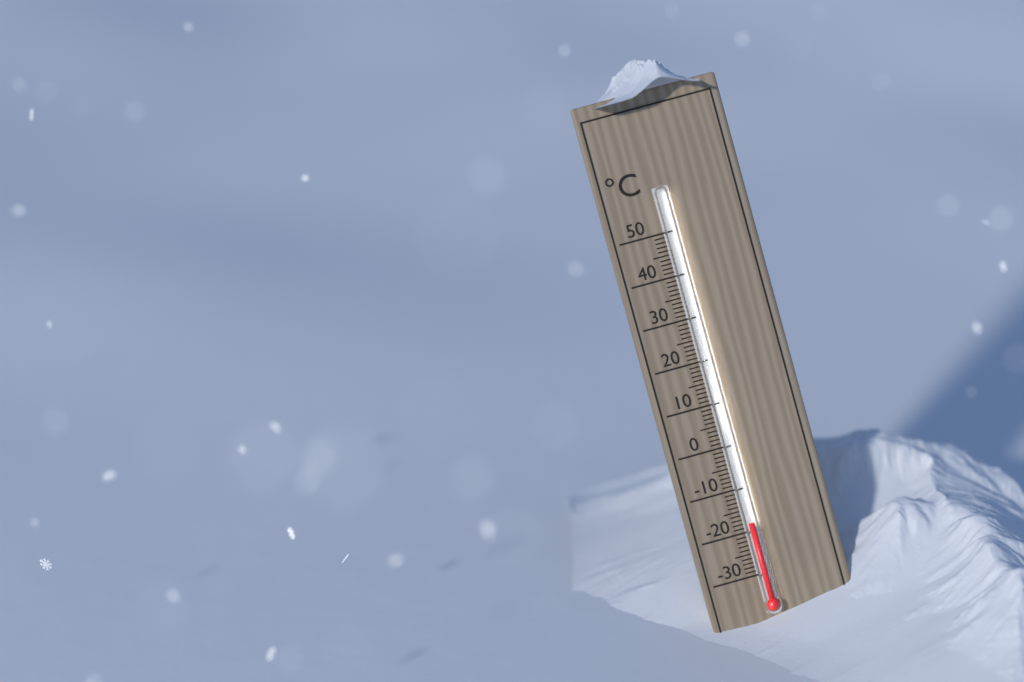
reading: -18 °C
